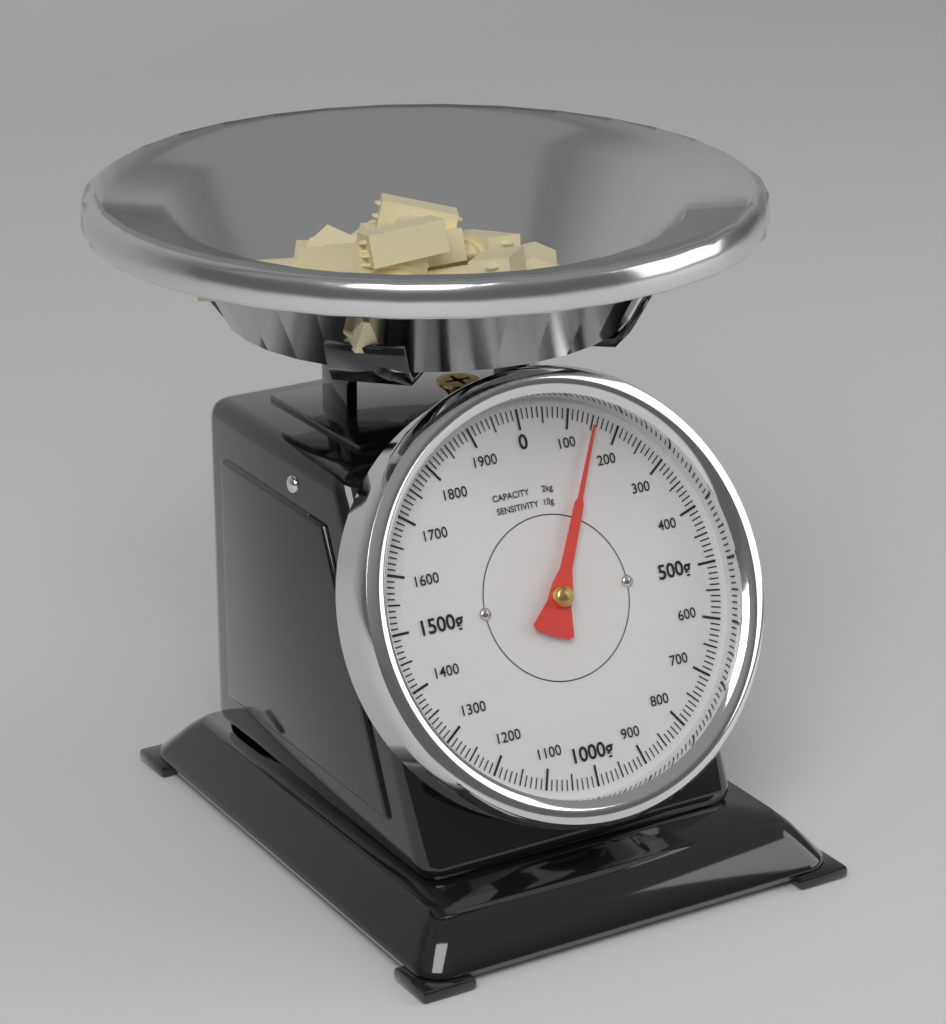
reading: 150 g
